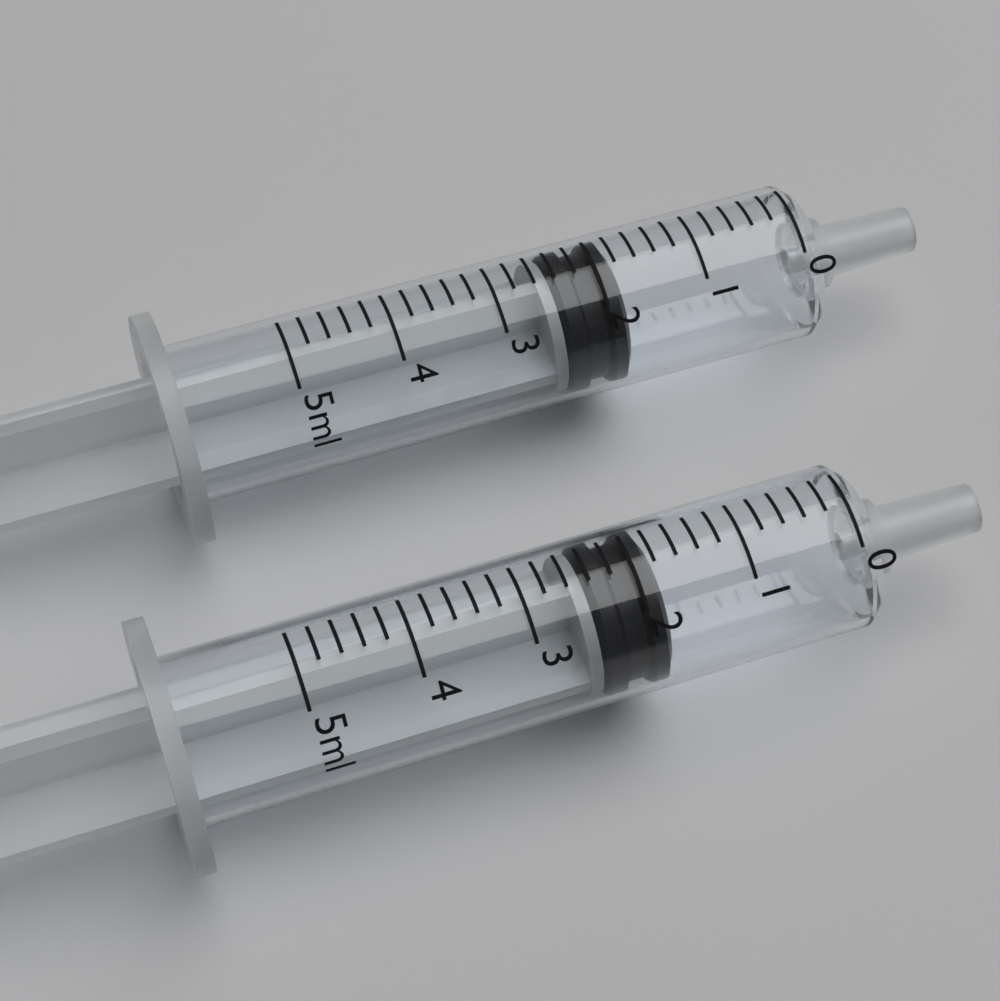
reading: 1.8 ml
